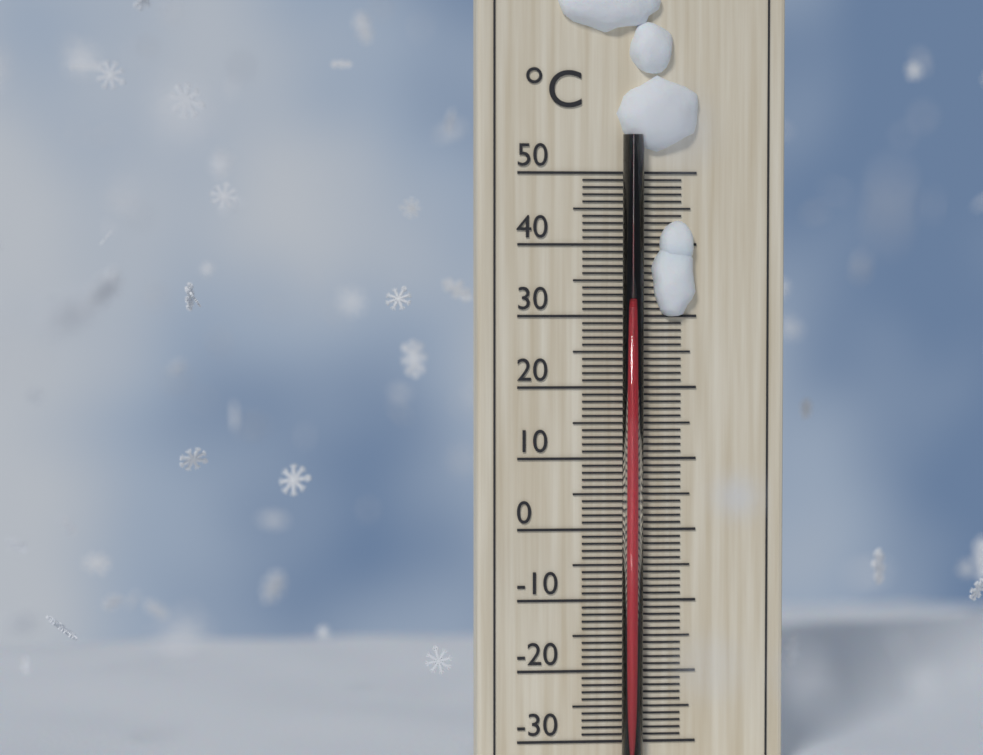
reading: 31 °C
